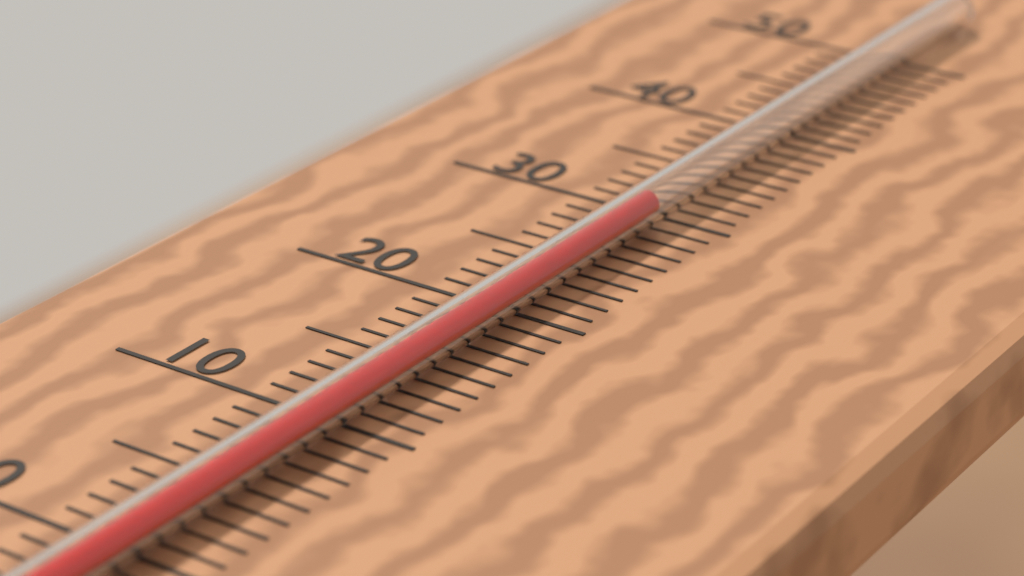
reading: 29 °C
